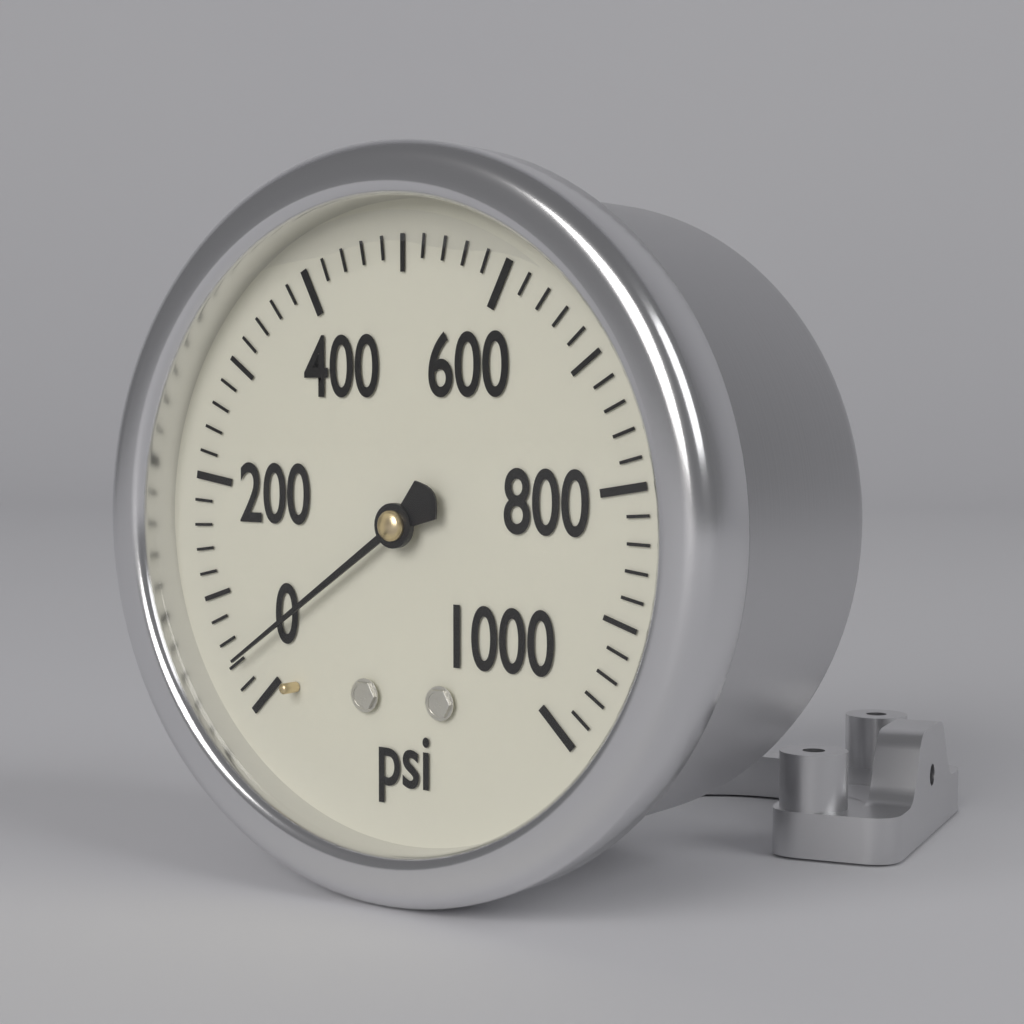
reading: 40 psi
